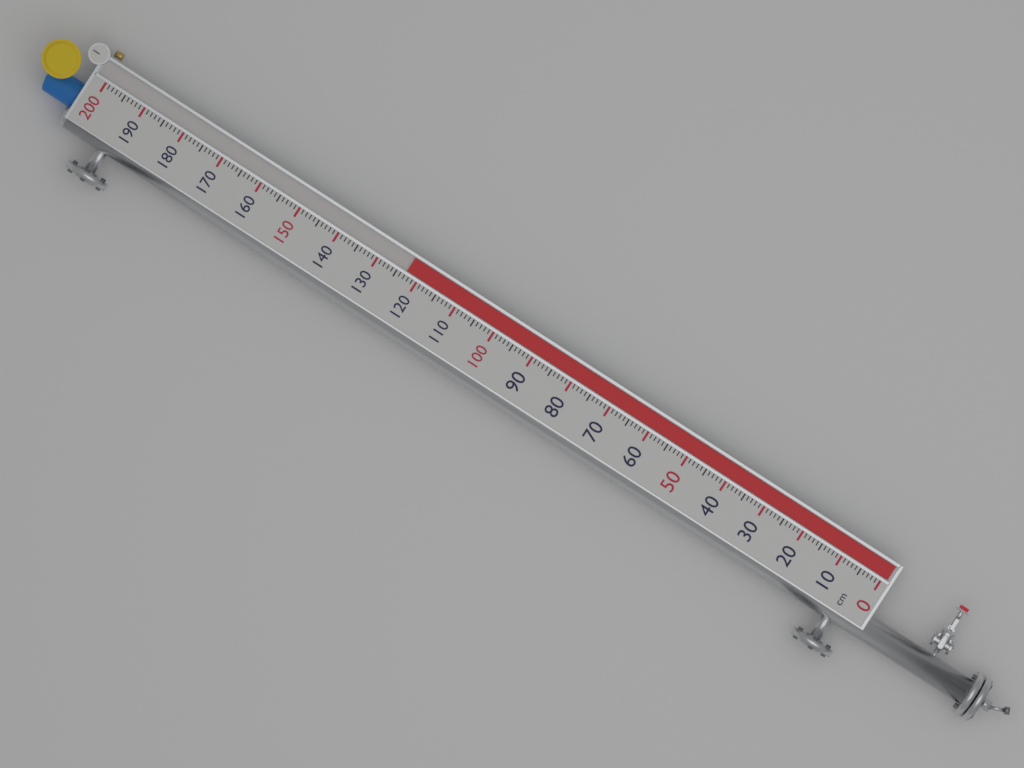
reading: 123 cm
